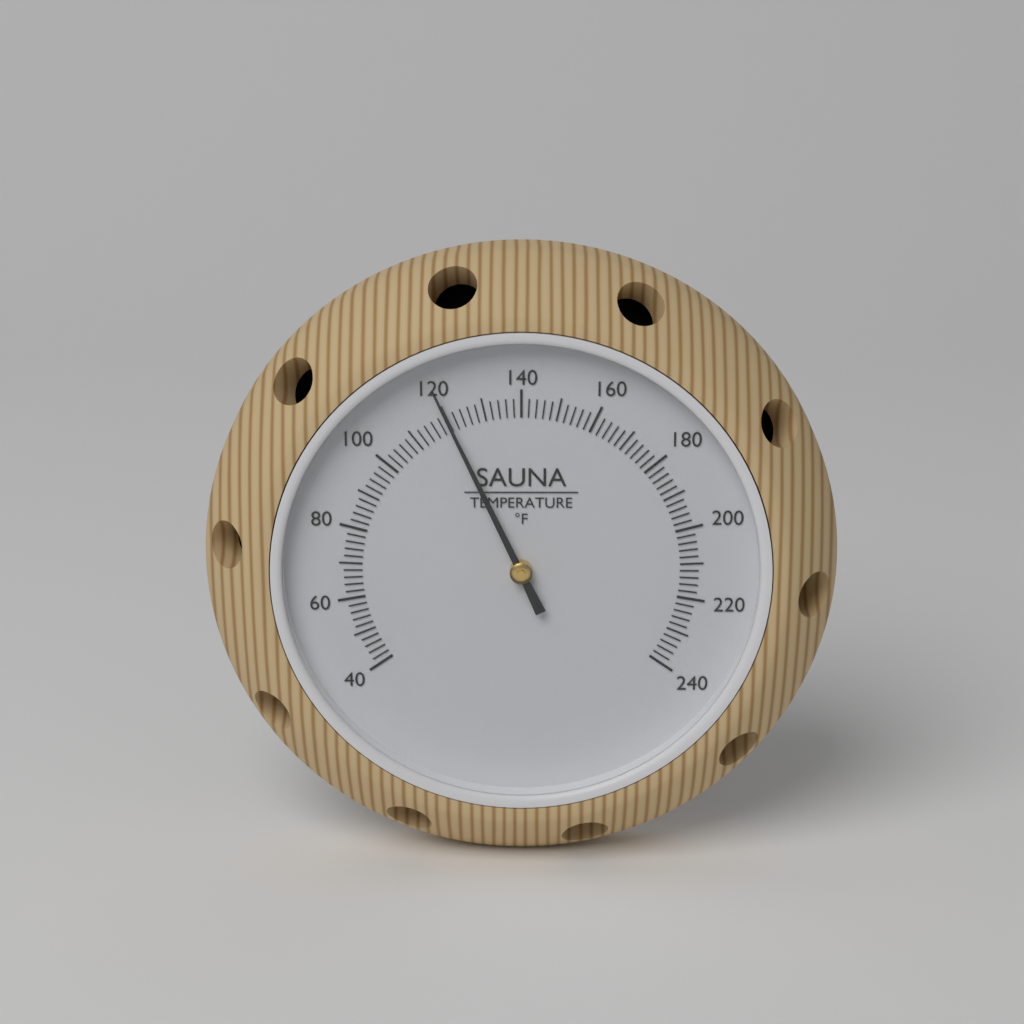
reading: 120 °F
